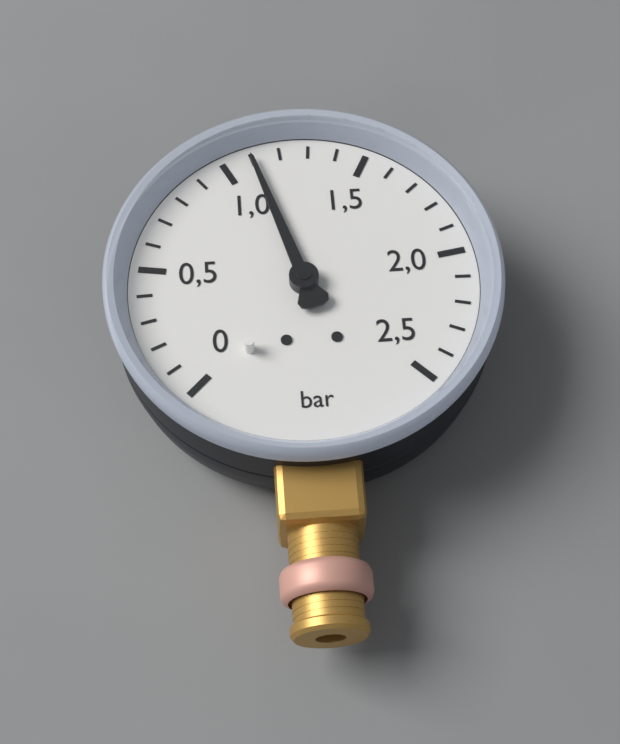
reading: 1.1 bar
